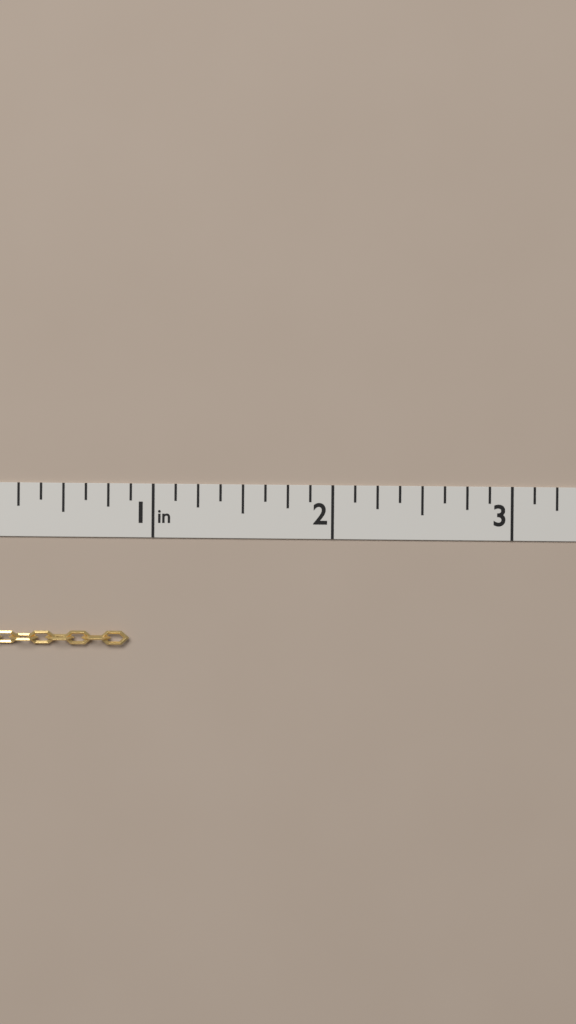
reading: 0.875 in
